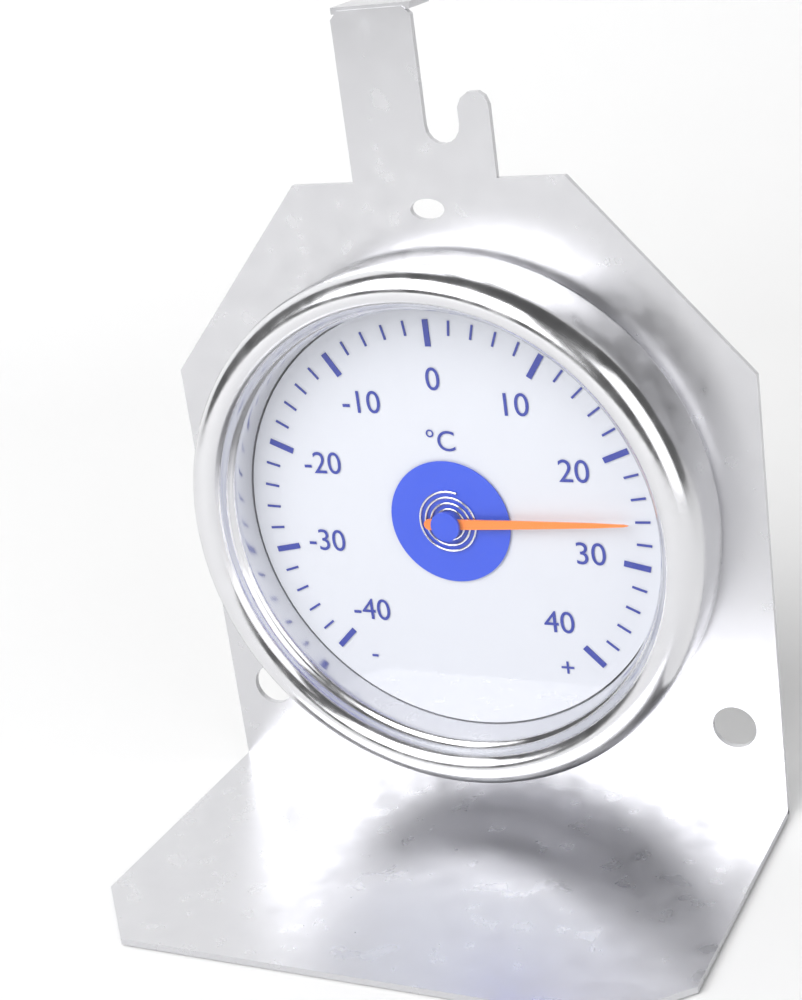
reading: 26 °C
